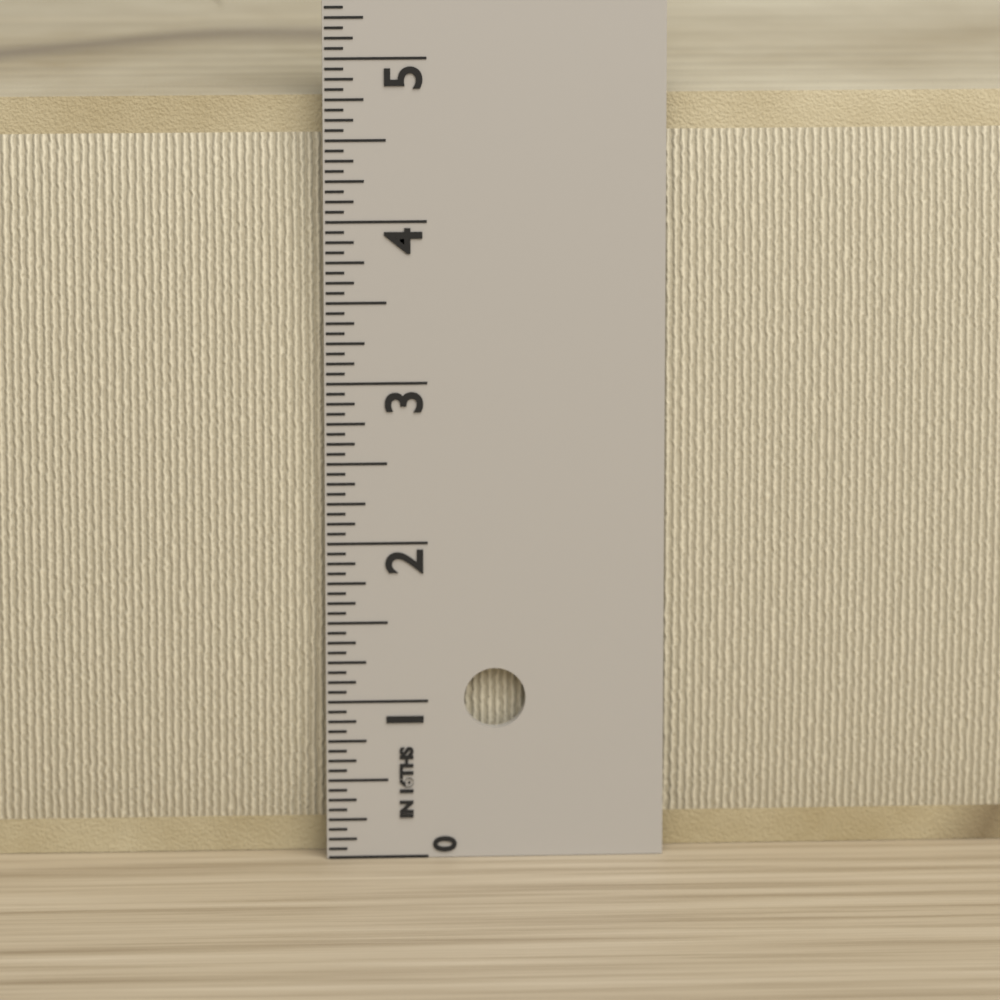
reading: 4.7500 in
